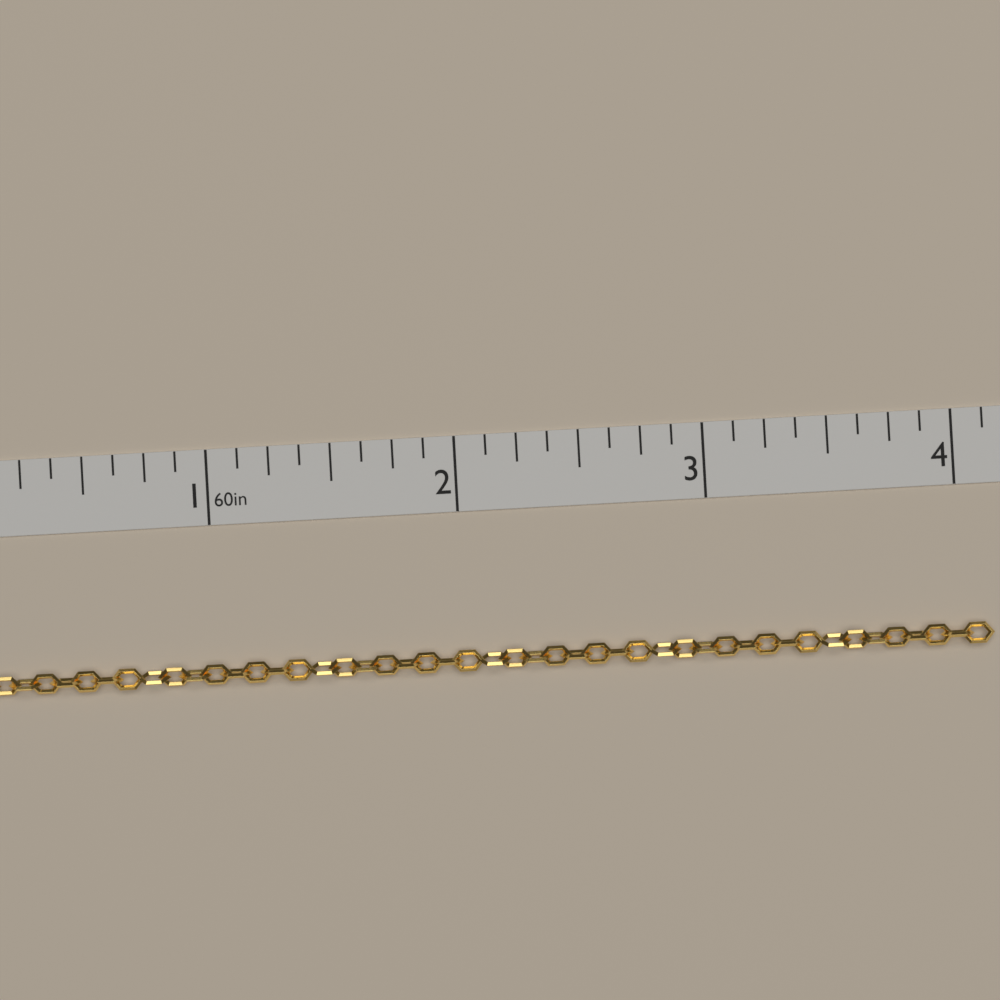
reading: 4.125 in
